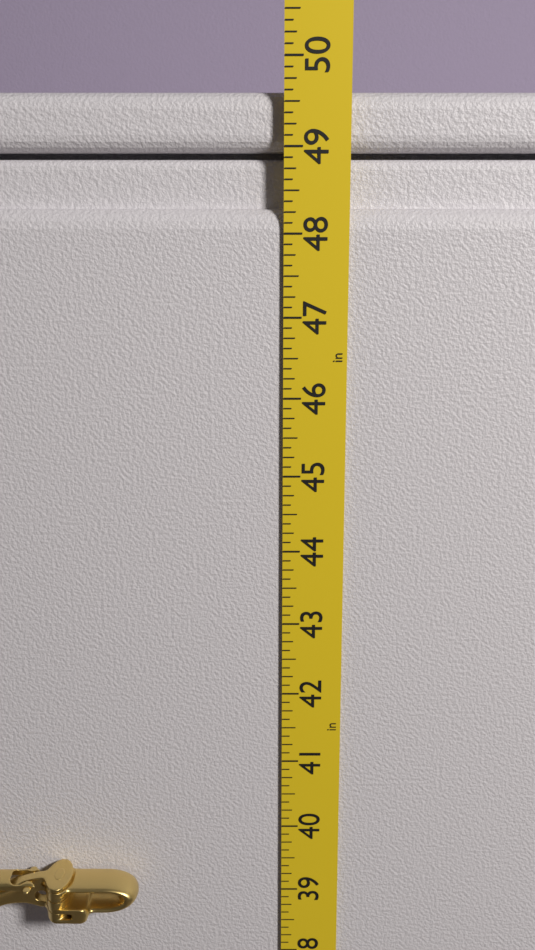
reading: 49.625 in
